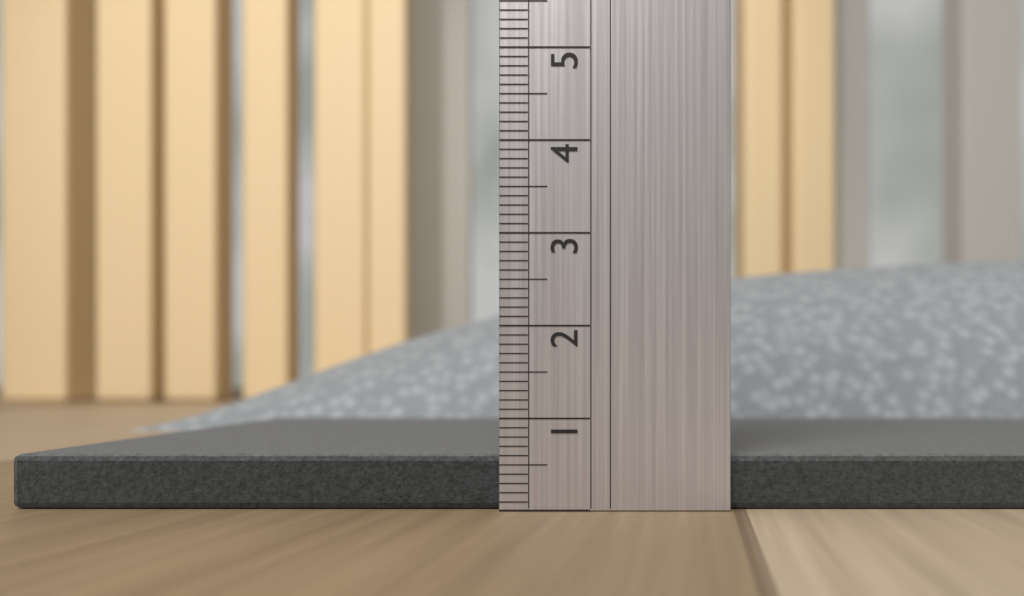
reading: 0.6 (no unit)
